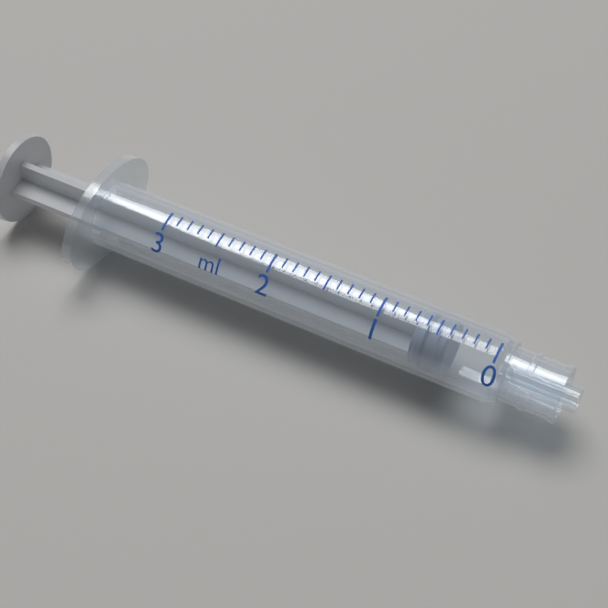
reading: 0.4 ml
